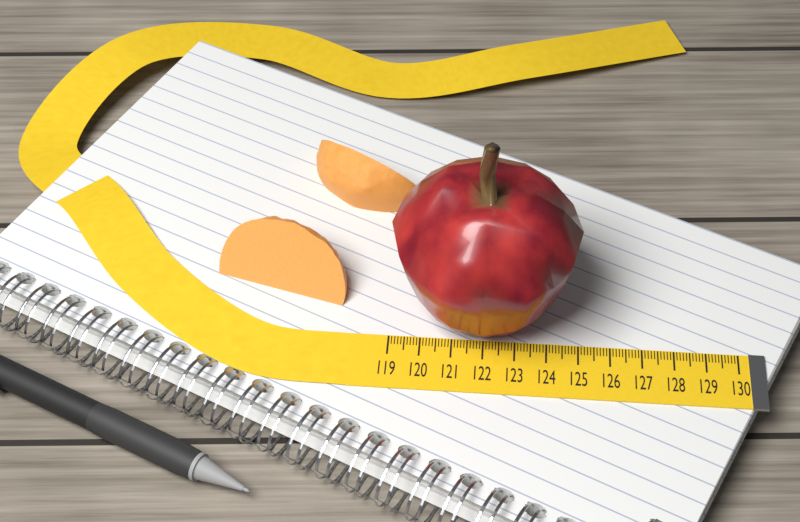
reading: 124.9 (no unit)
